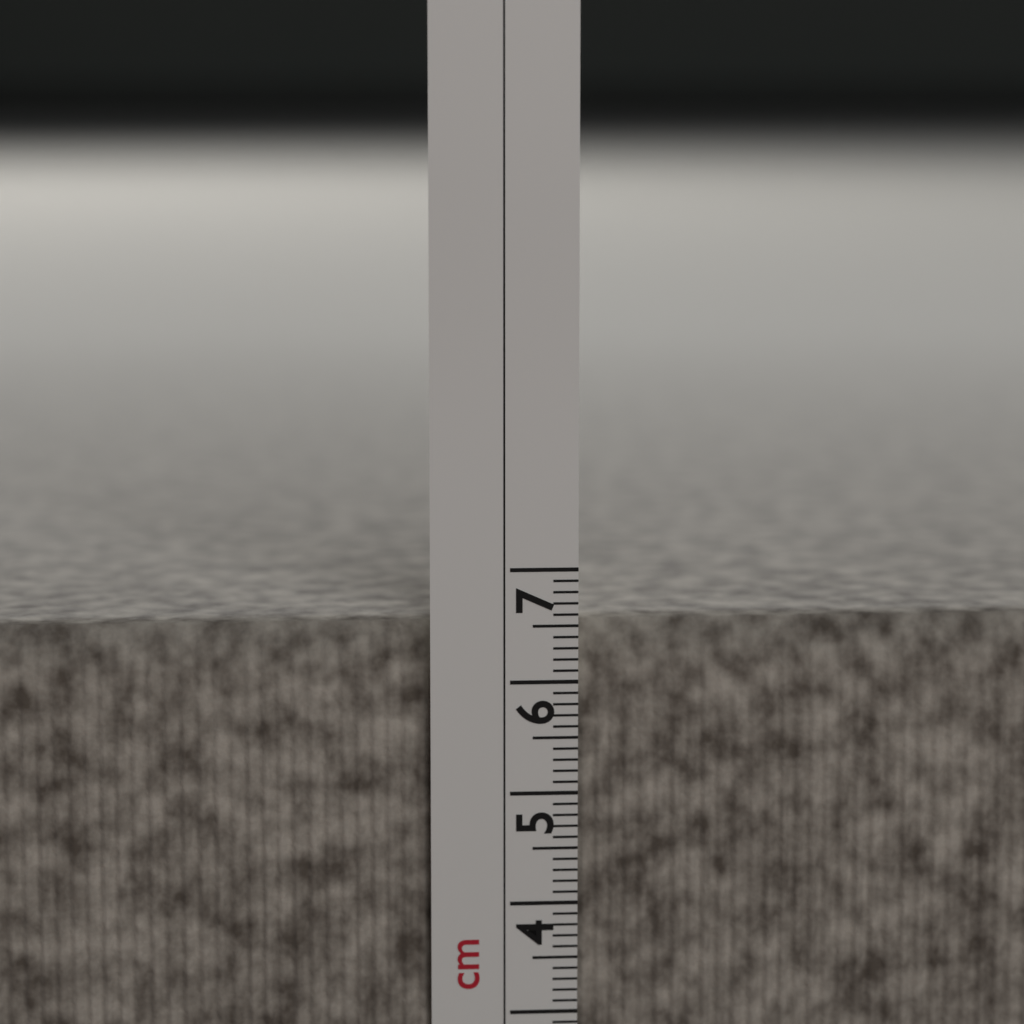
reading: 6.5 cm
